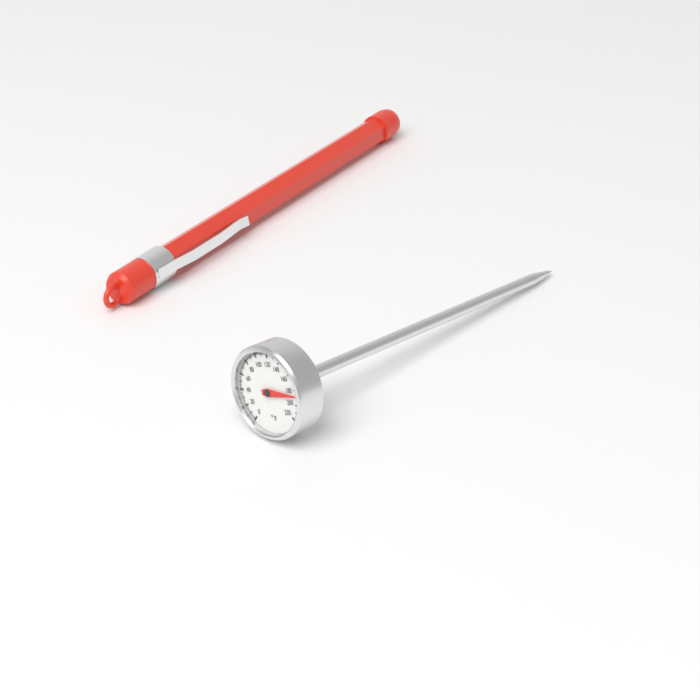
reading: 188 °F
